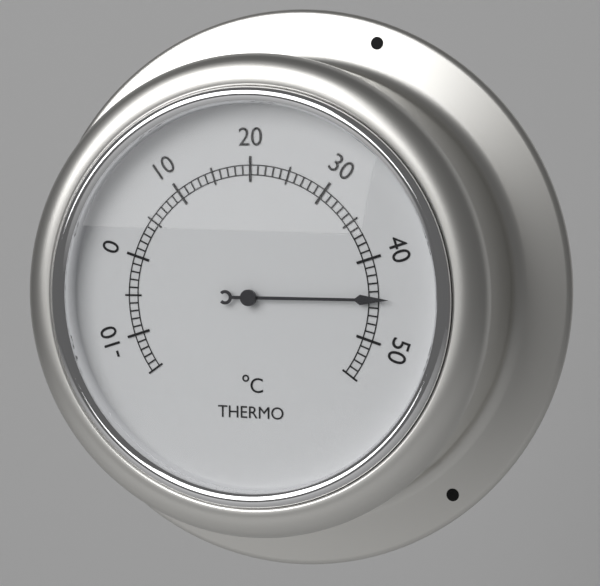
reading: 45 °C
